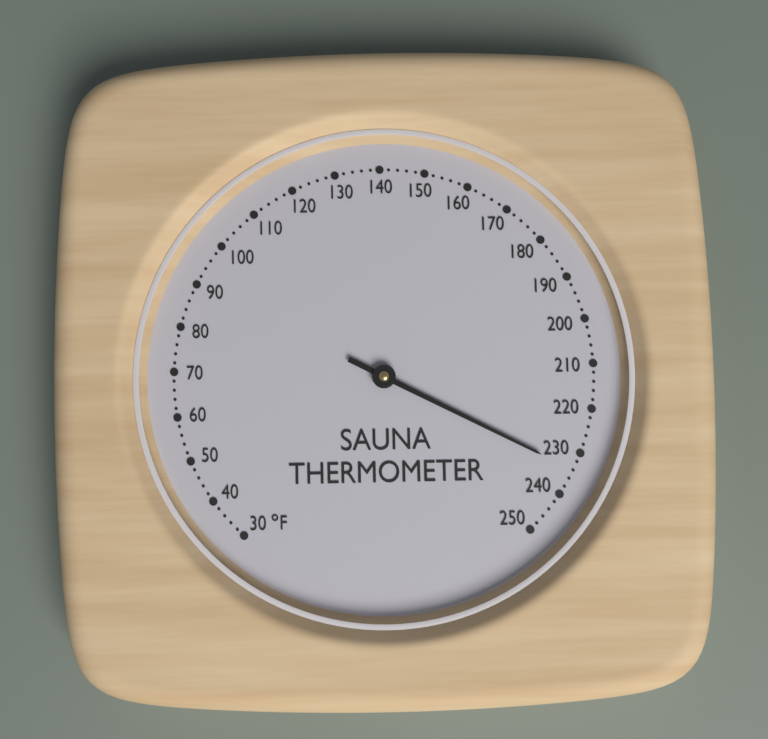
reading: 234 °F
